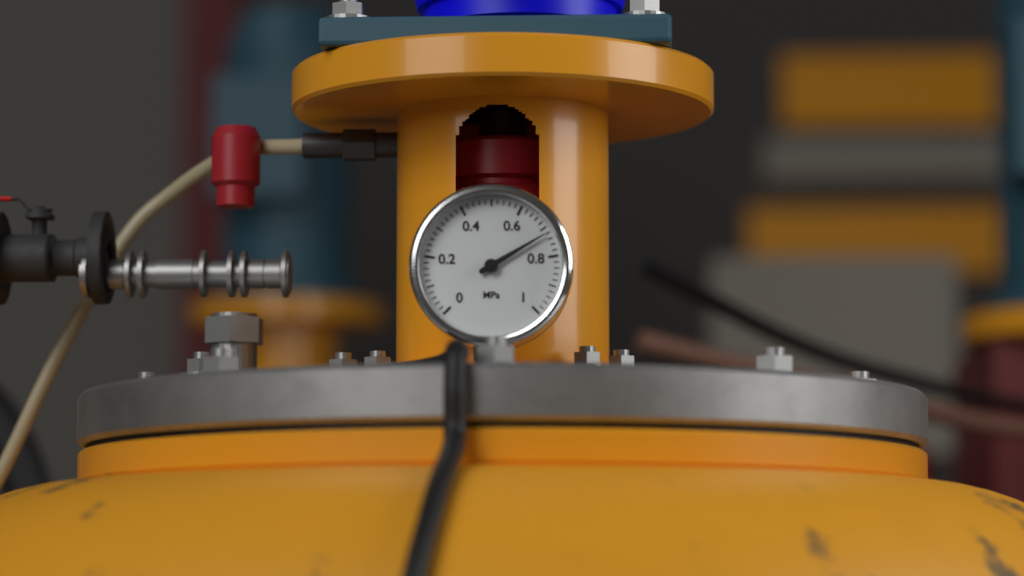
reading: 0.72 MPa
